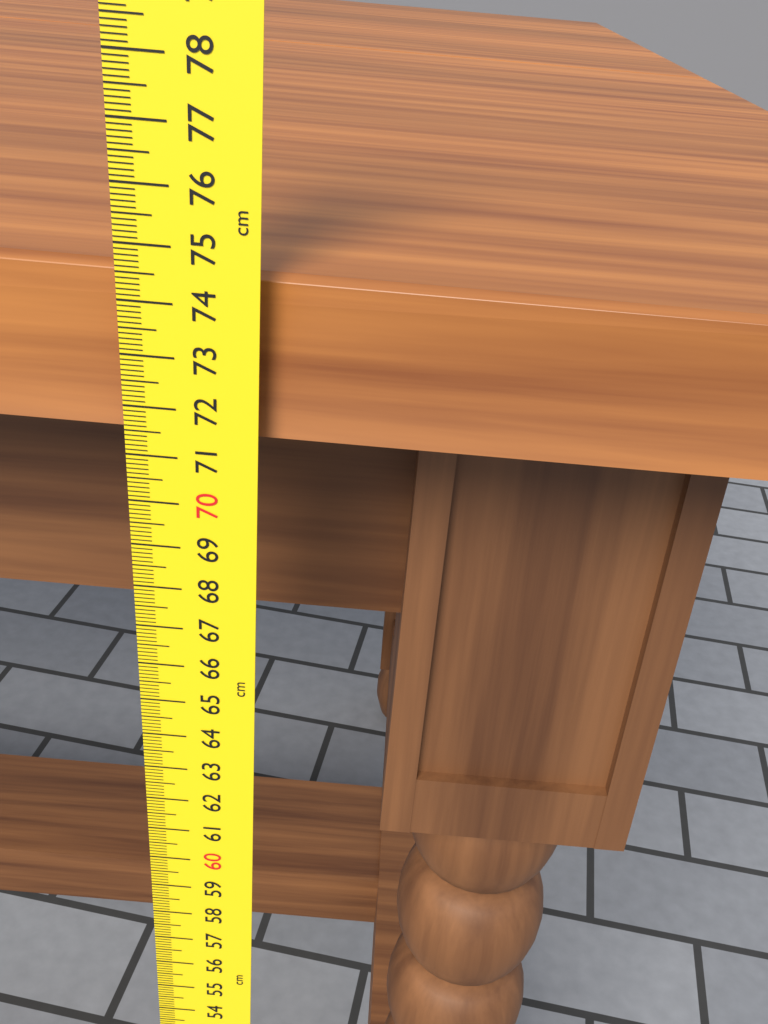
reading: 74.5 cm
